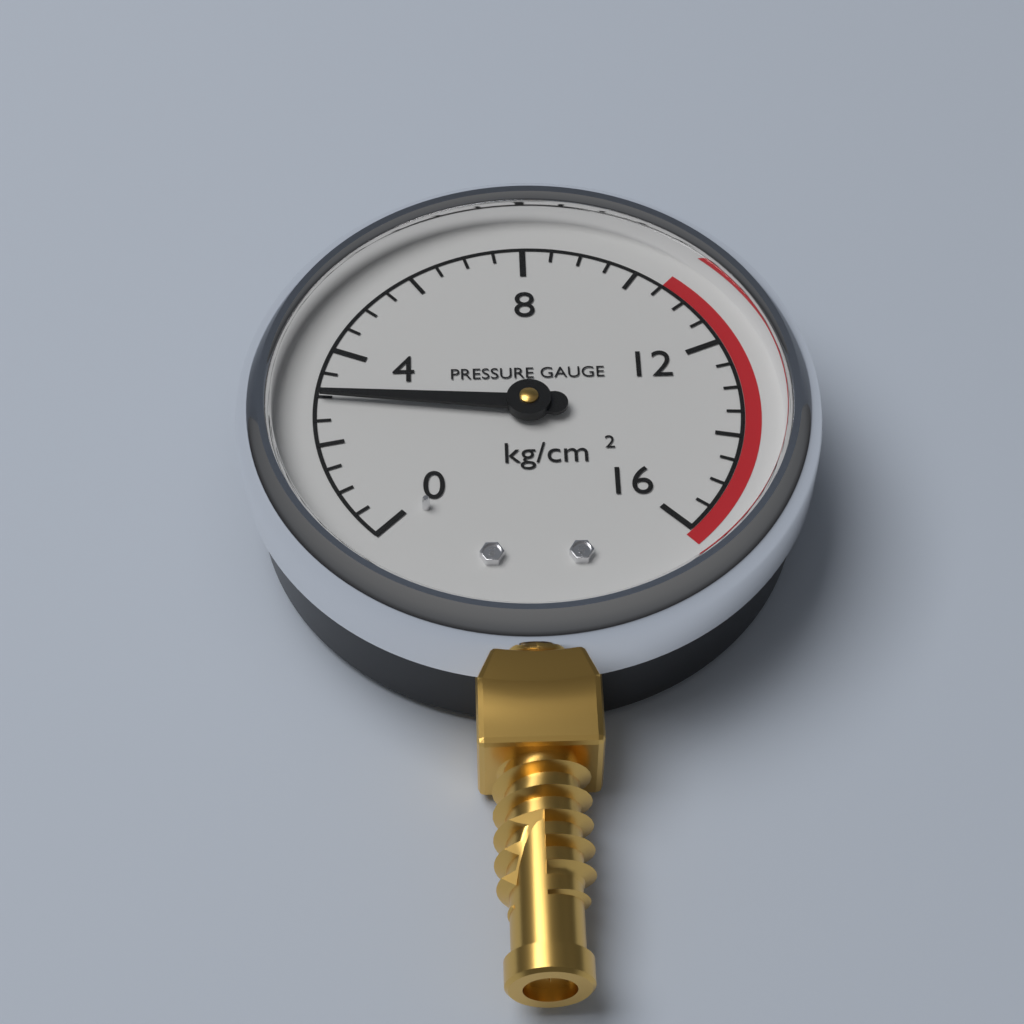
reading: 3.0 kg/cm²
